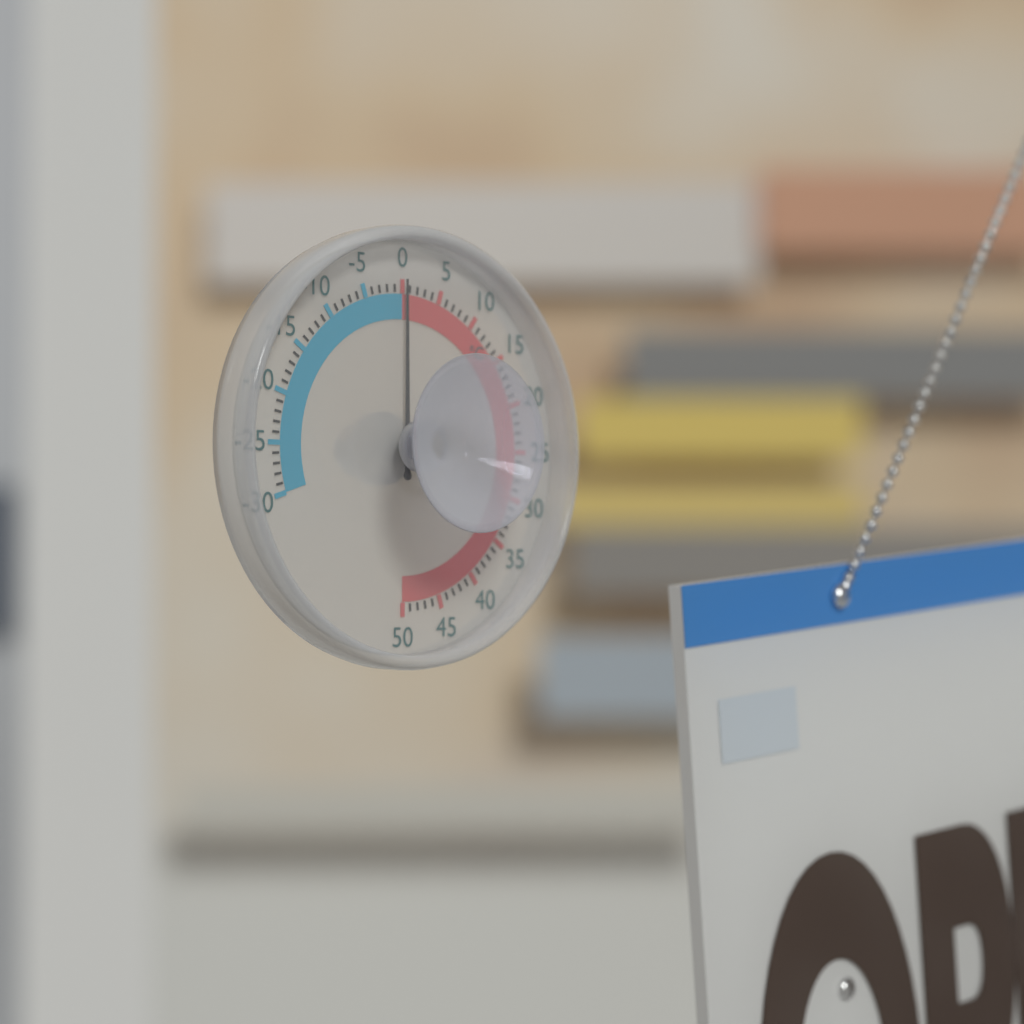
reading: 0 °C
